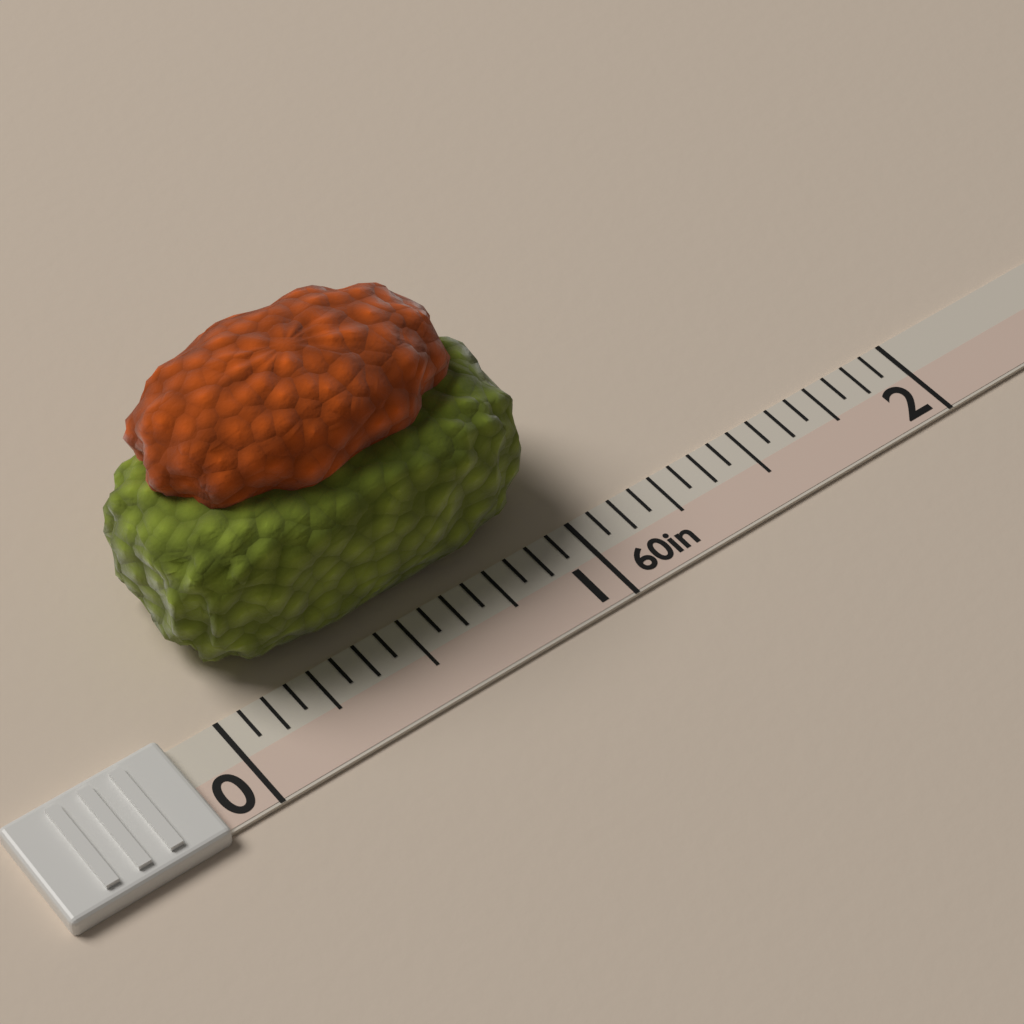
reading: 1.0000 in
